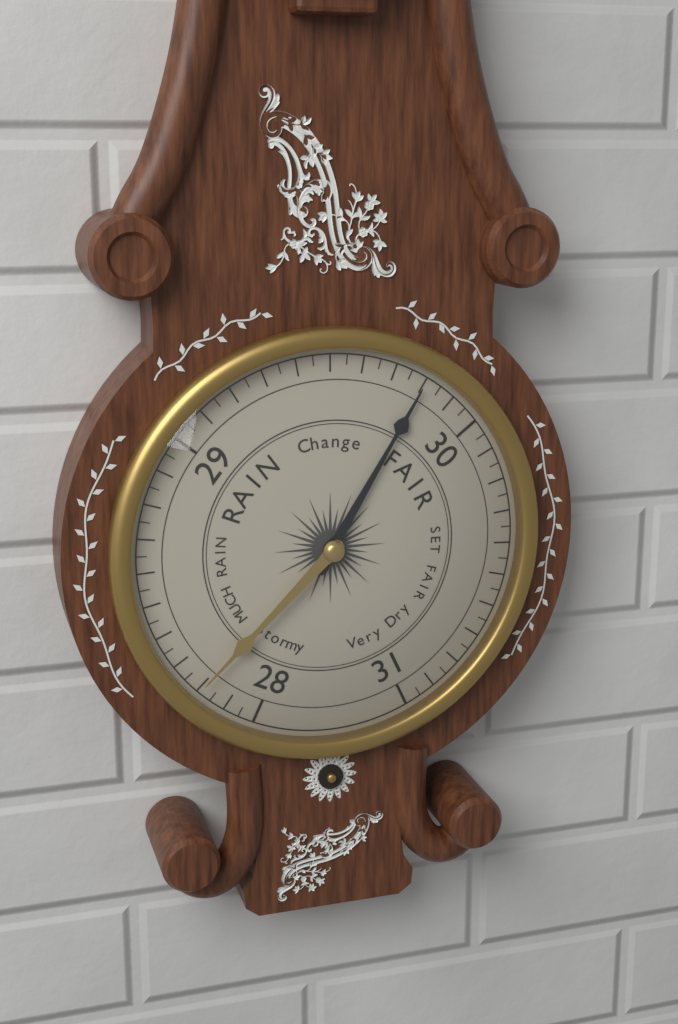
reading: 29.80 (no unit)
